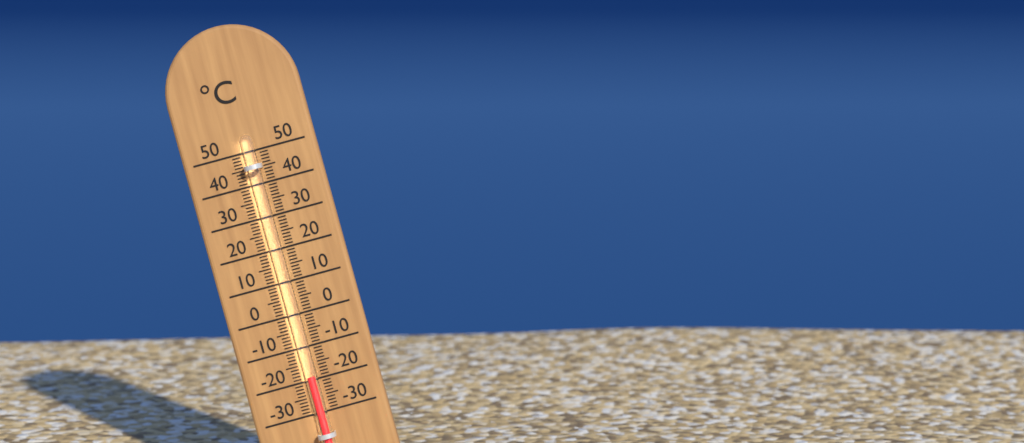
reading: -19 °C
